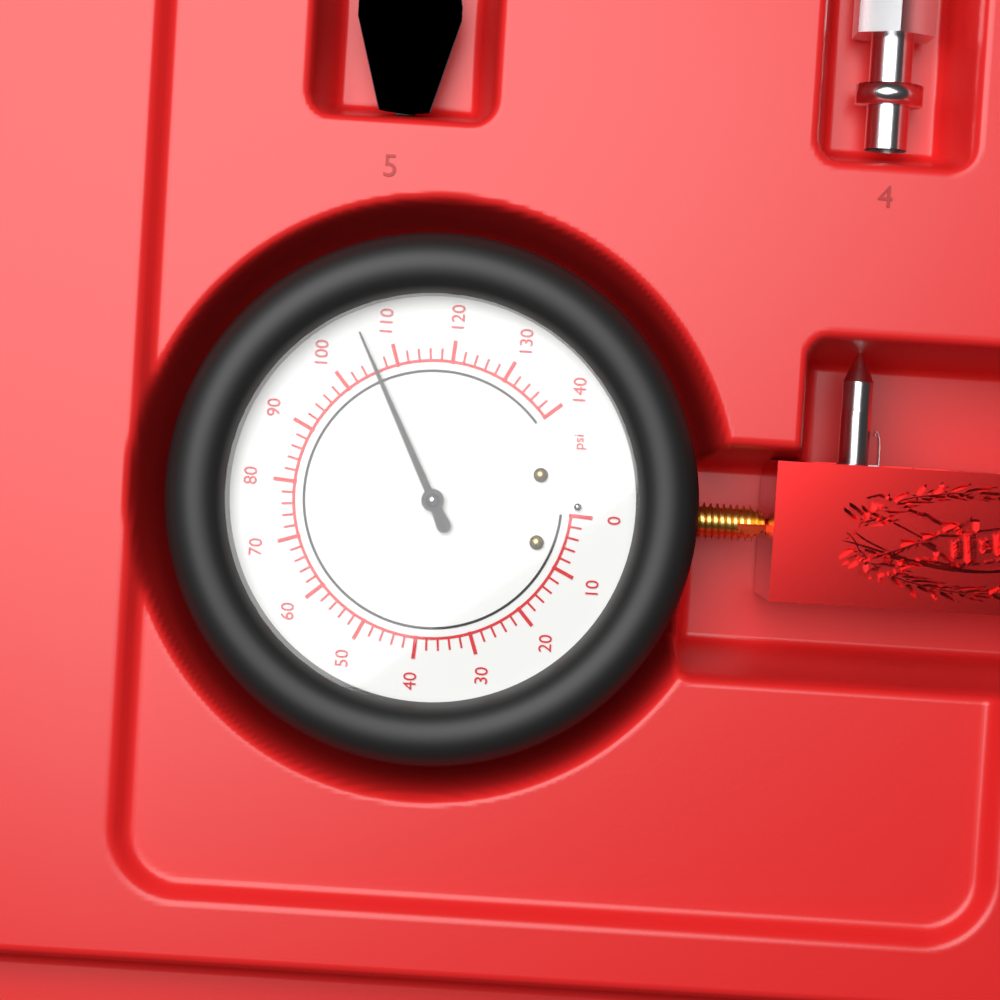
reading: 106 psi
